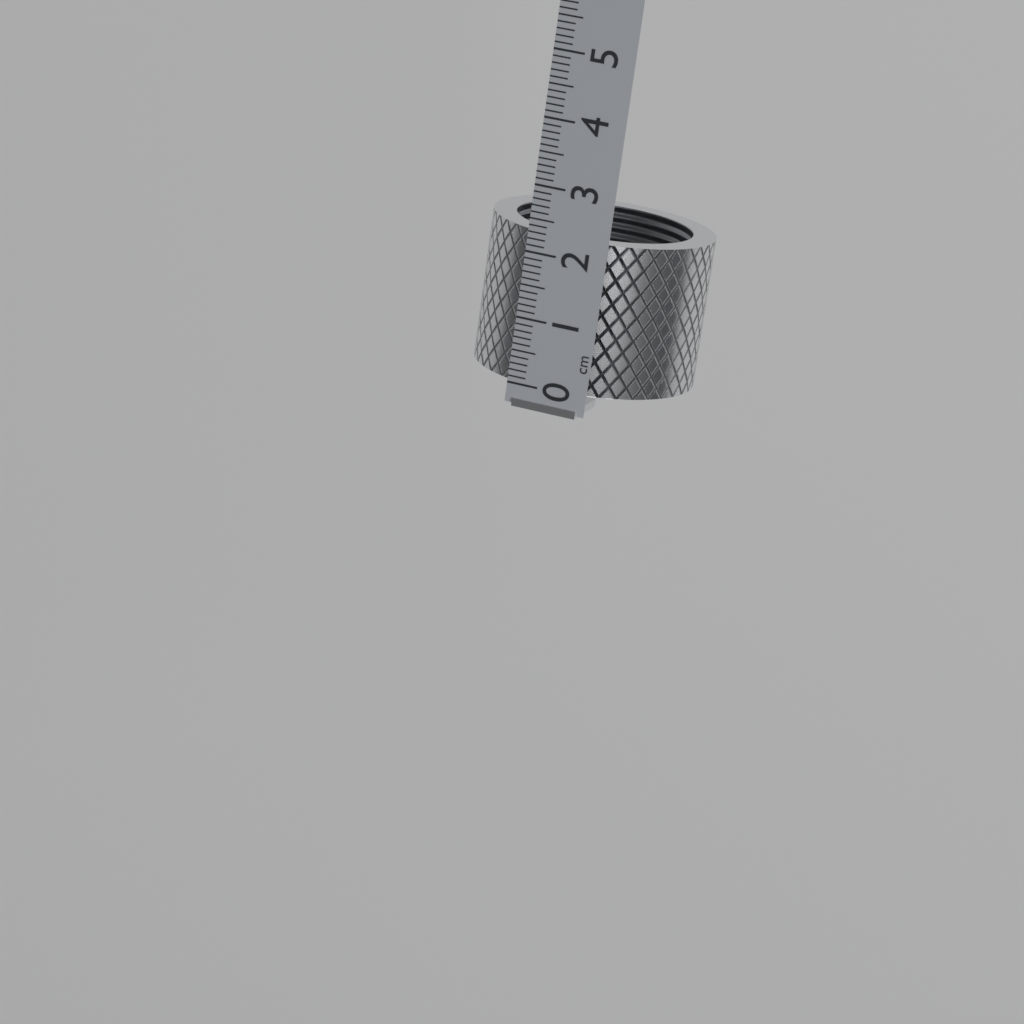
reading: 2.3 cm
